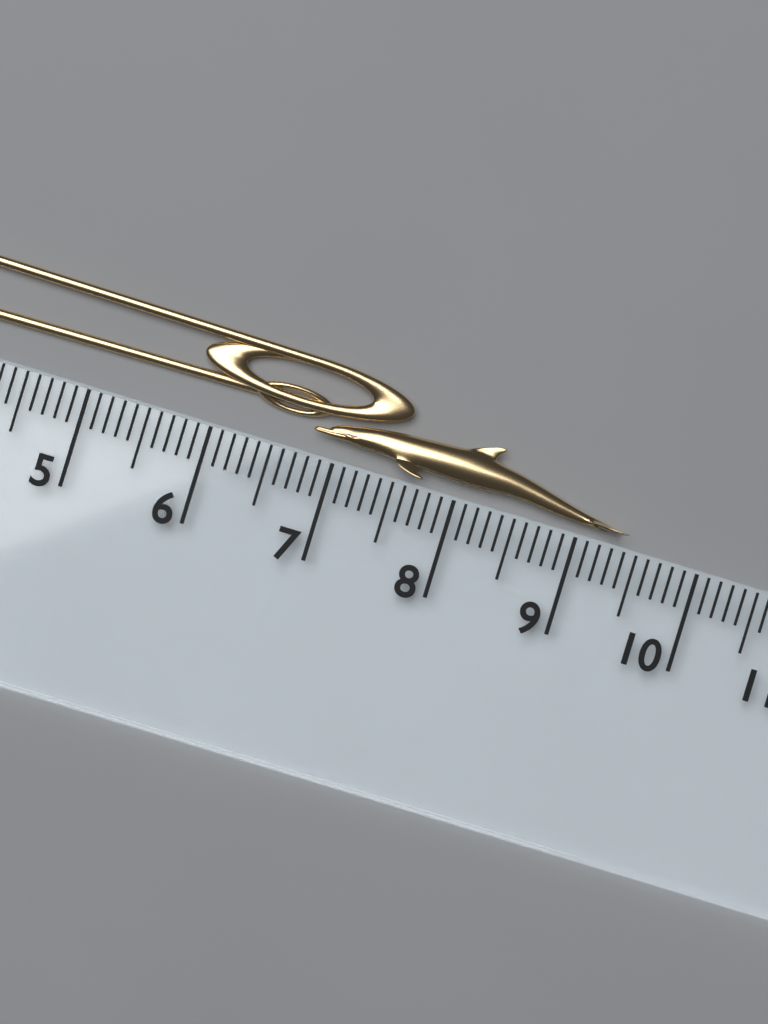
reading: 9.4 cm
